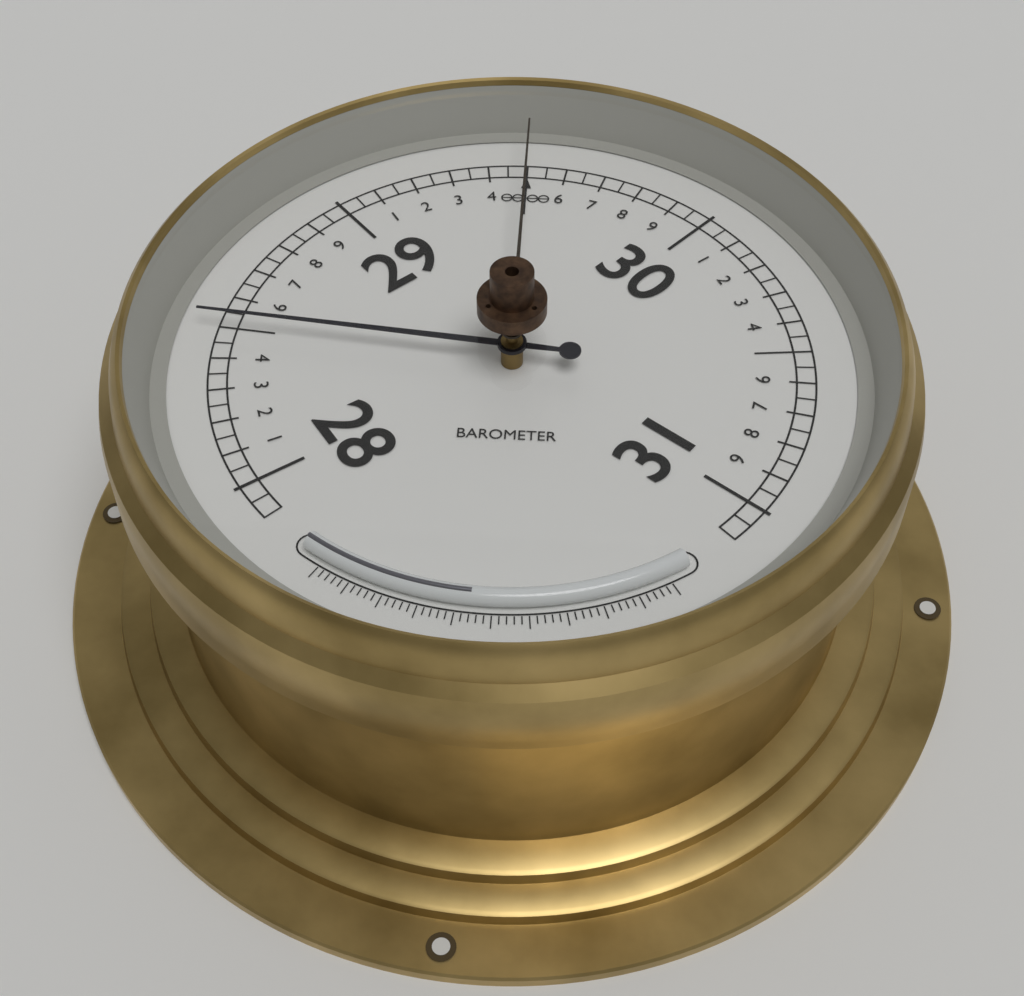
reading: 28.50 (no unit)
